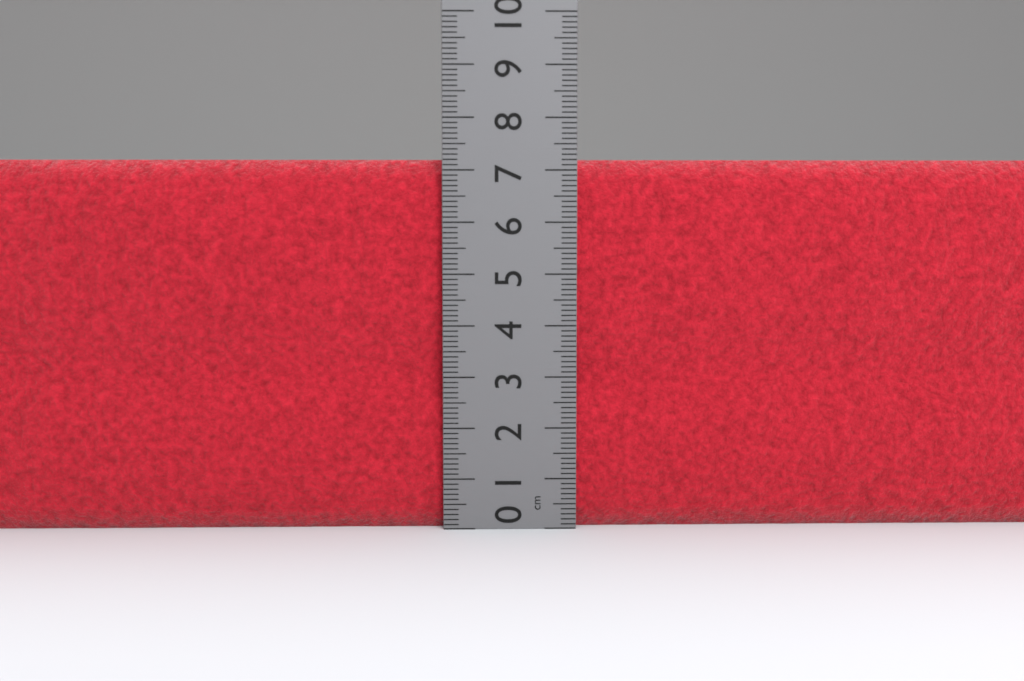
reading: 7.2 cm
